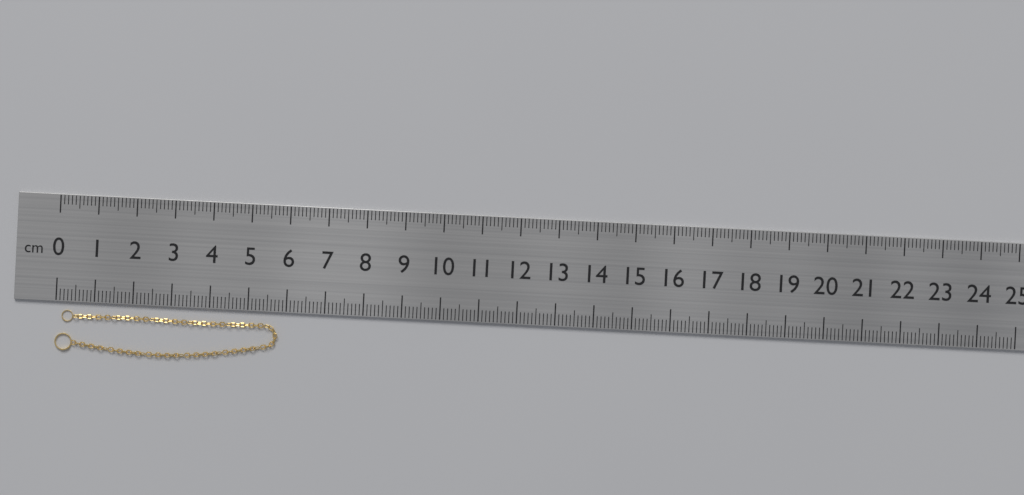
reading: 5.8 cm
